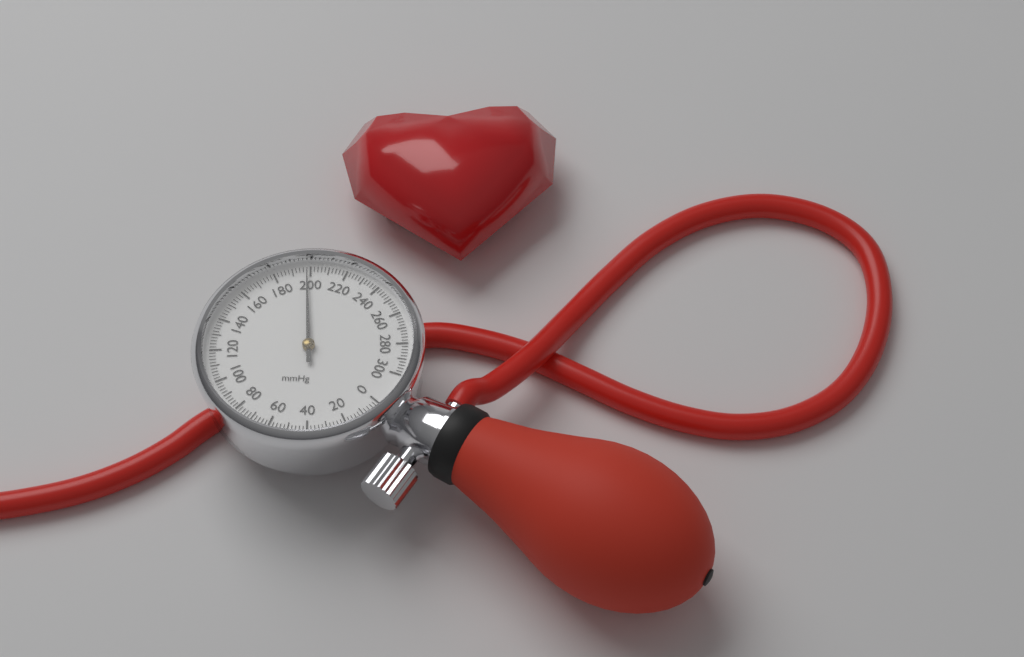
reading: 198 mmHg
